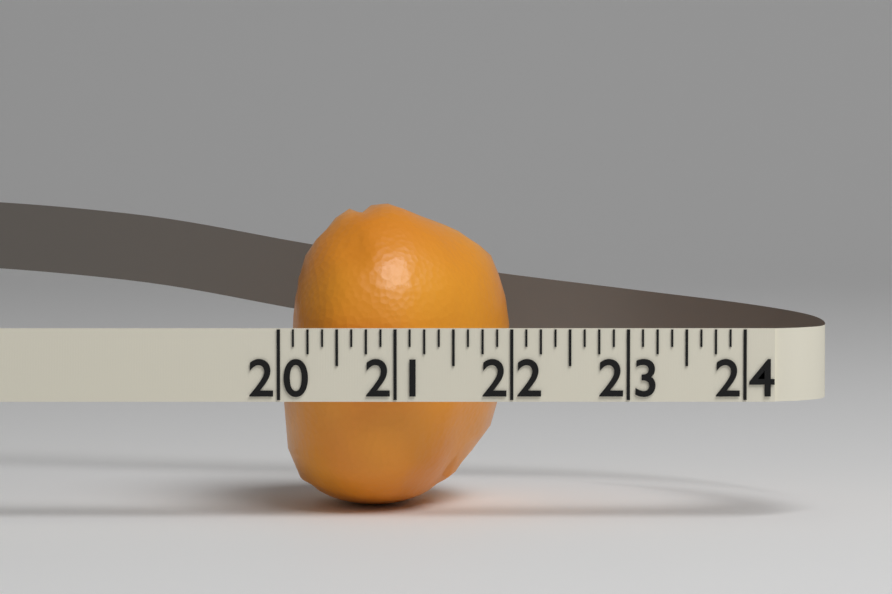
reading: 22.000 (no unit)
